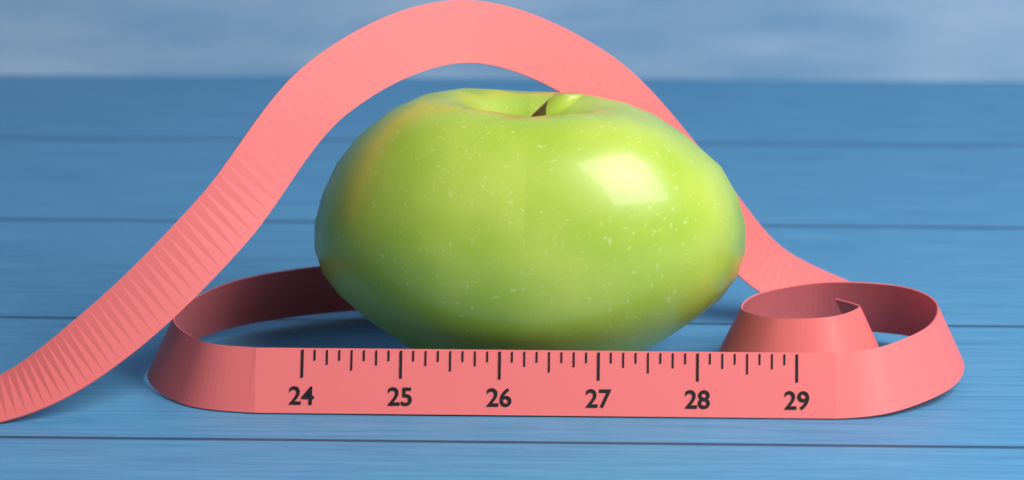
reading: 28.500 (no unit)
